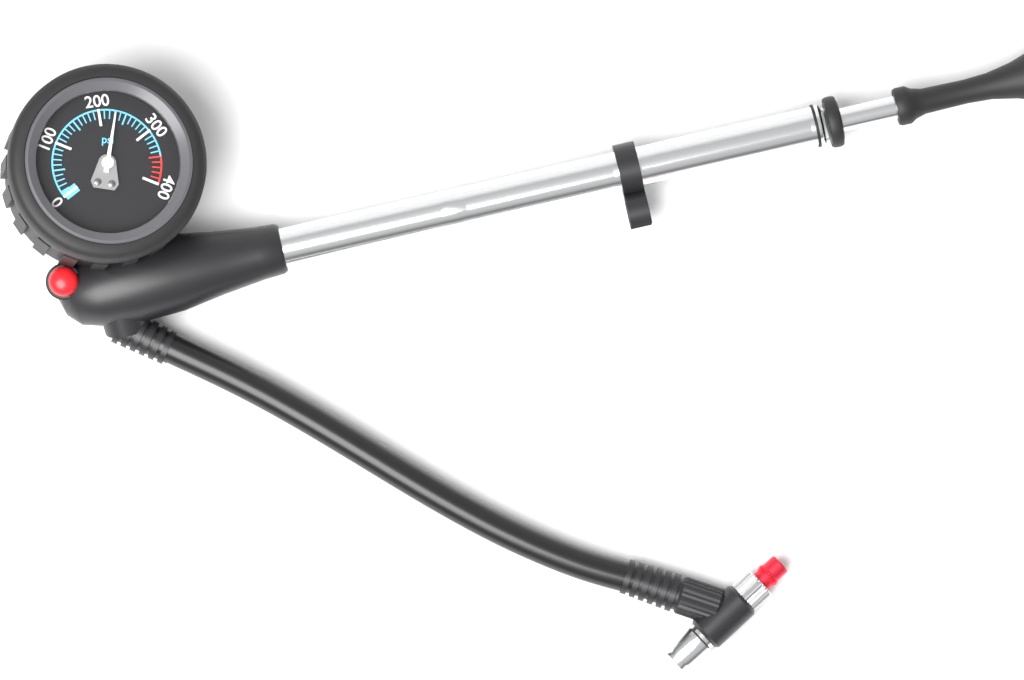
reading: 230 psi
